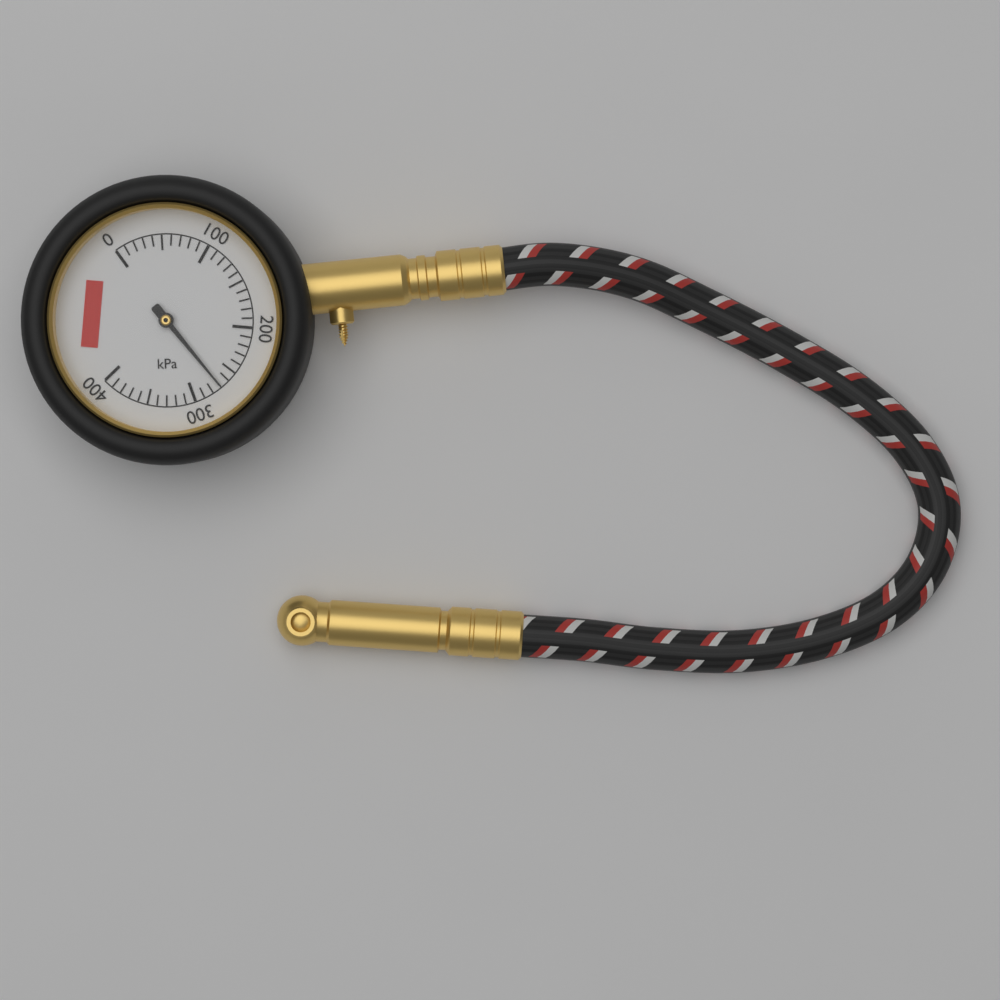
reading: 270 kPa
